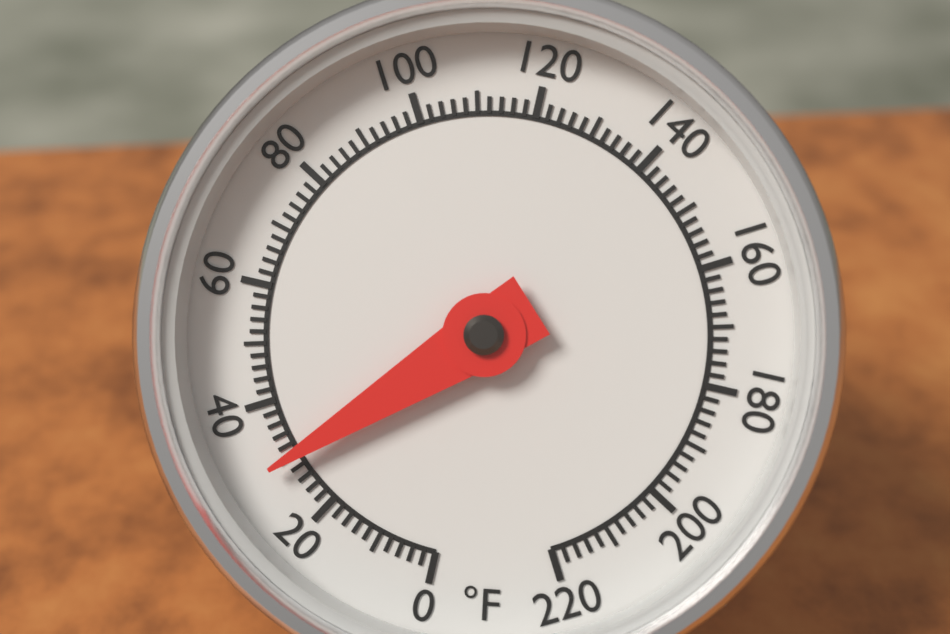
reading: 30 °F
